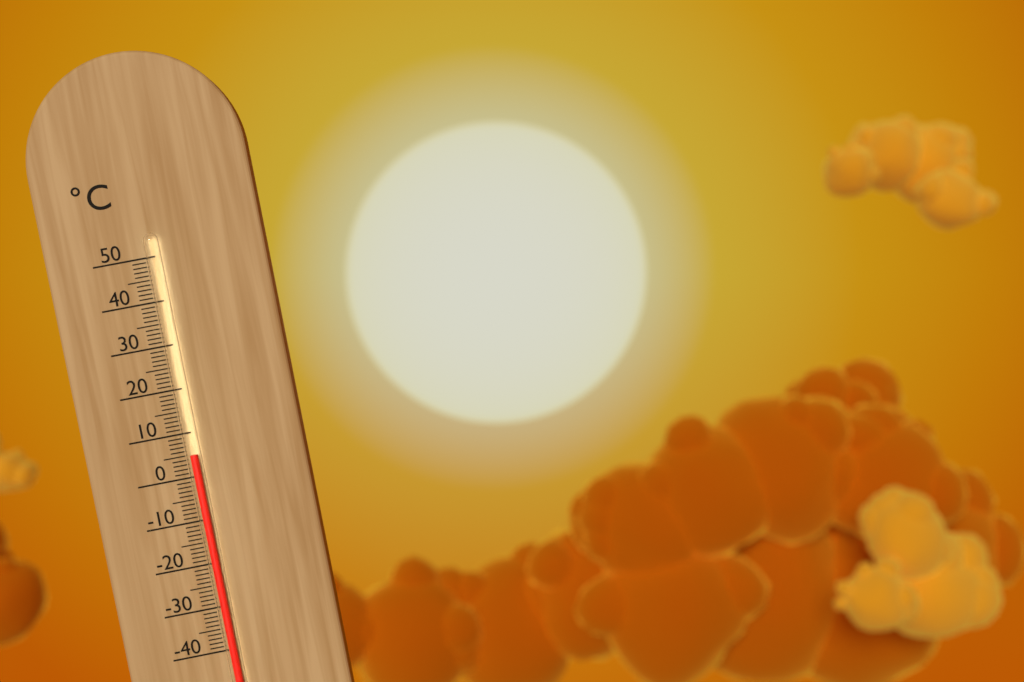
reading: 5 °C
